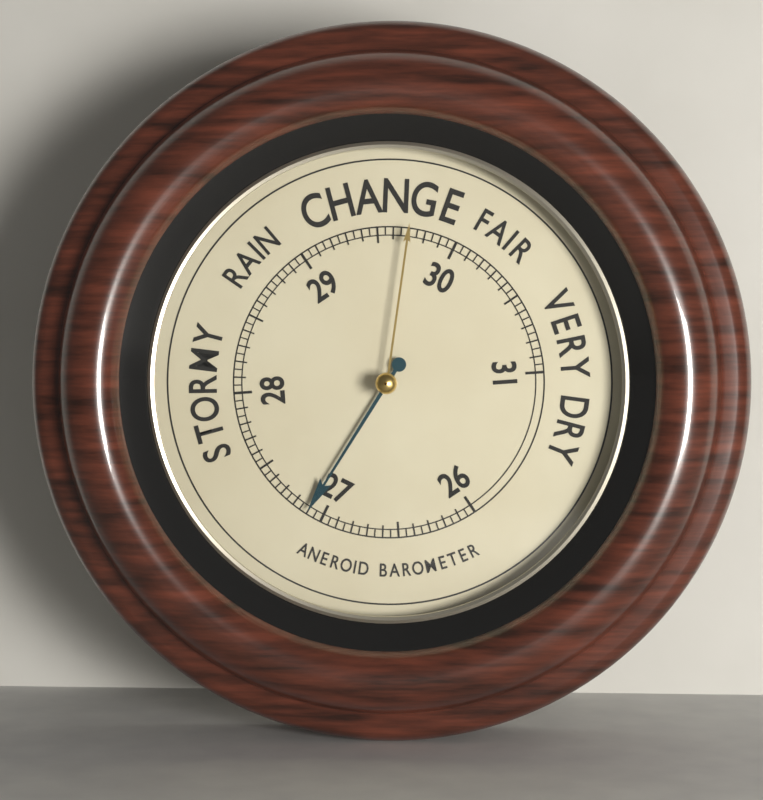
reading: 27.10 (no unit)
